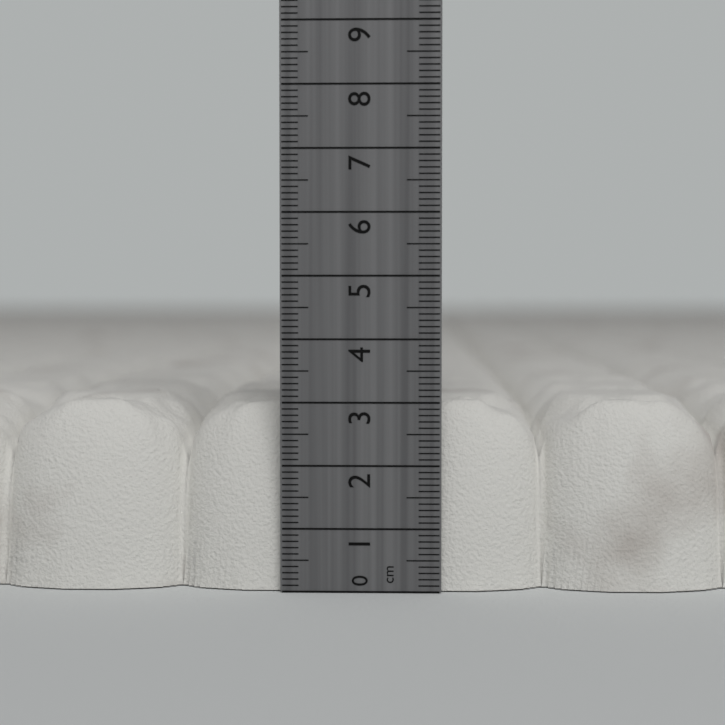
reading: 3.0 cm
